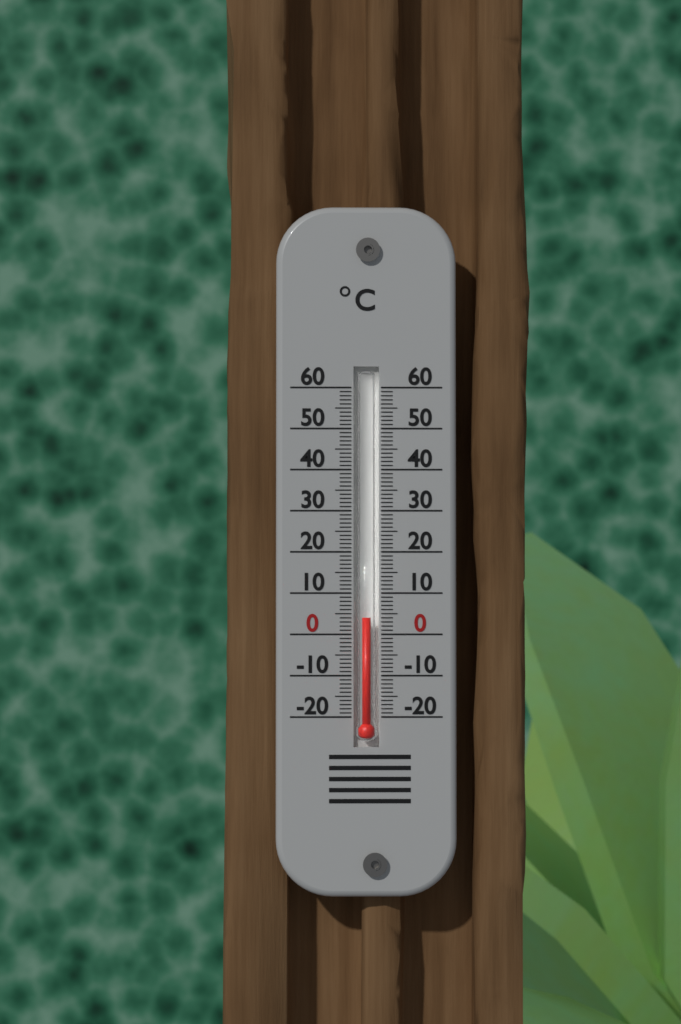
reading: 4 °C
